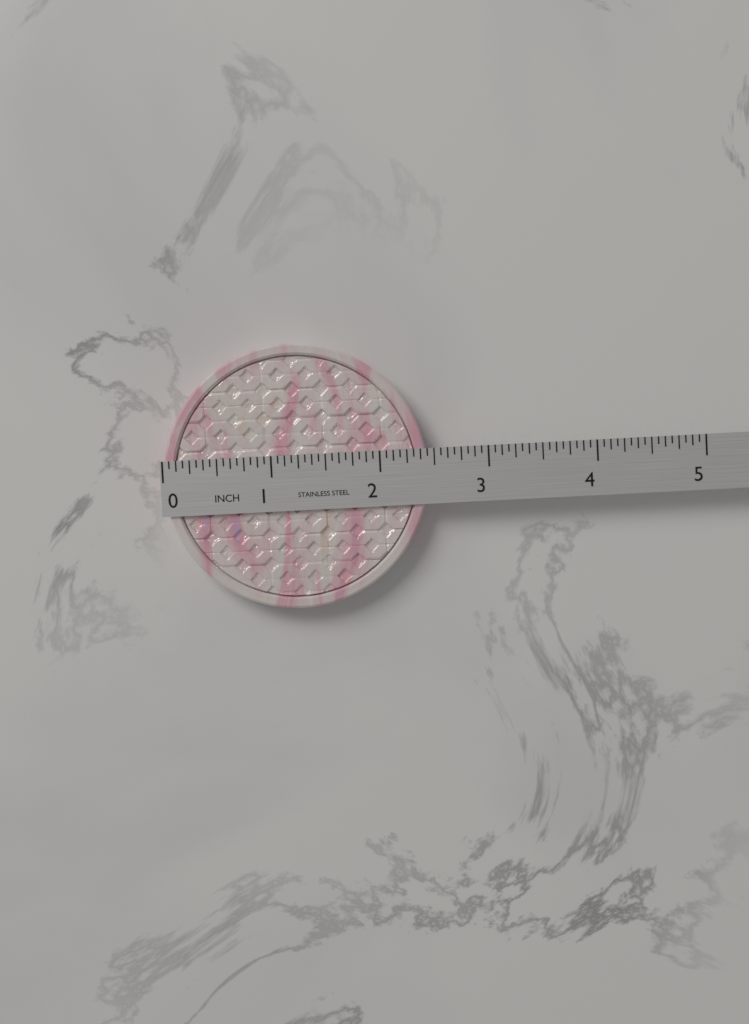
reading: 2.4375 in
